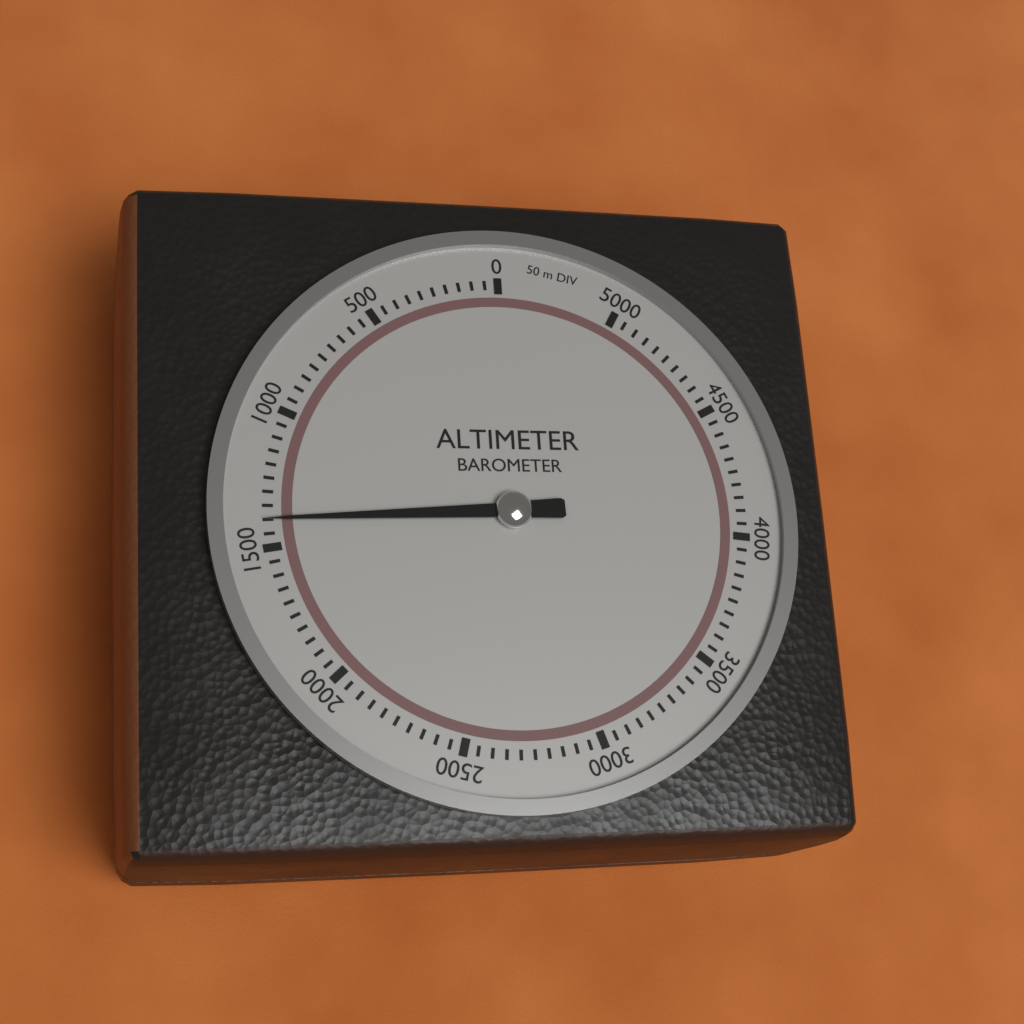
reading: 1400 m
